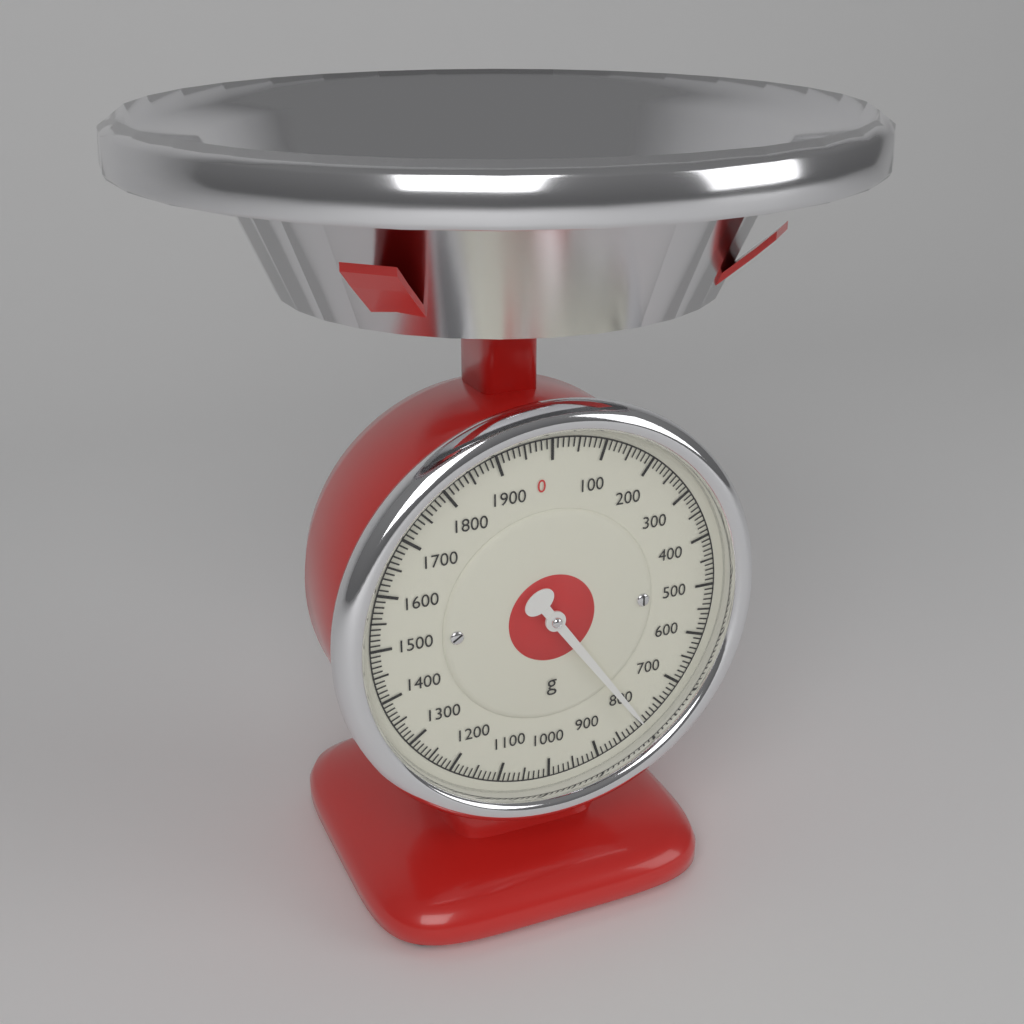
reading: 800 g
